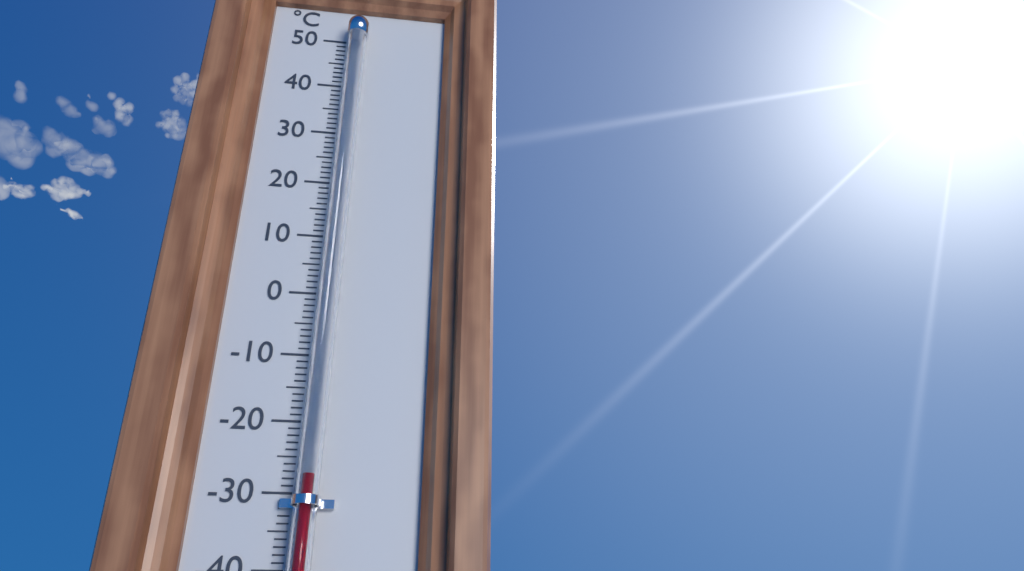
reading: -28 °C
